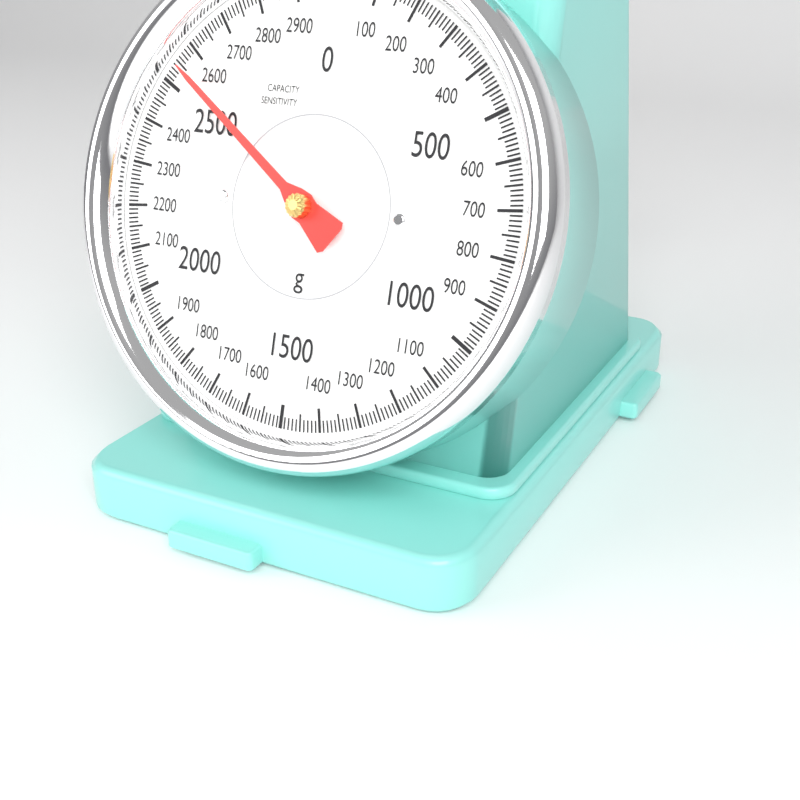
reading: 2550 g
